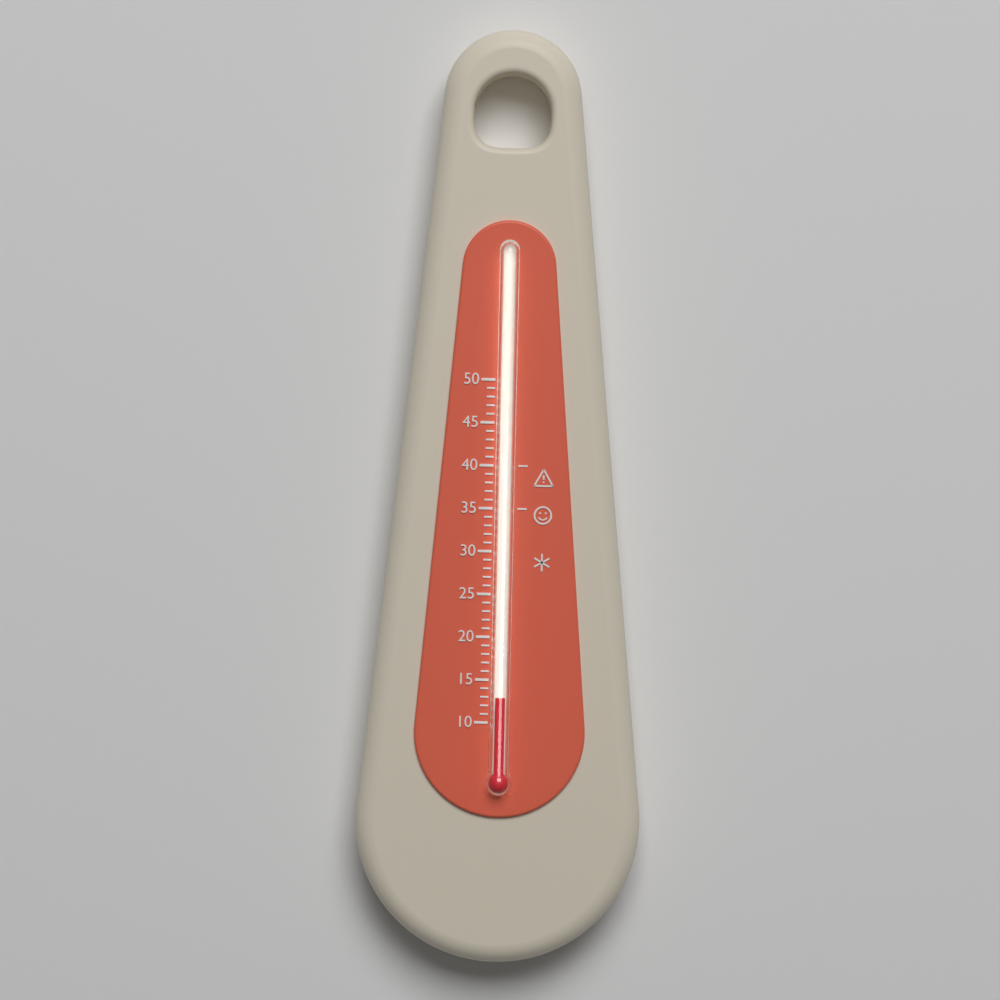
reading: 13 (no unit)
